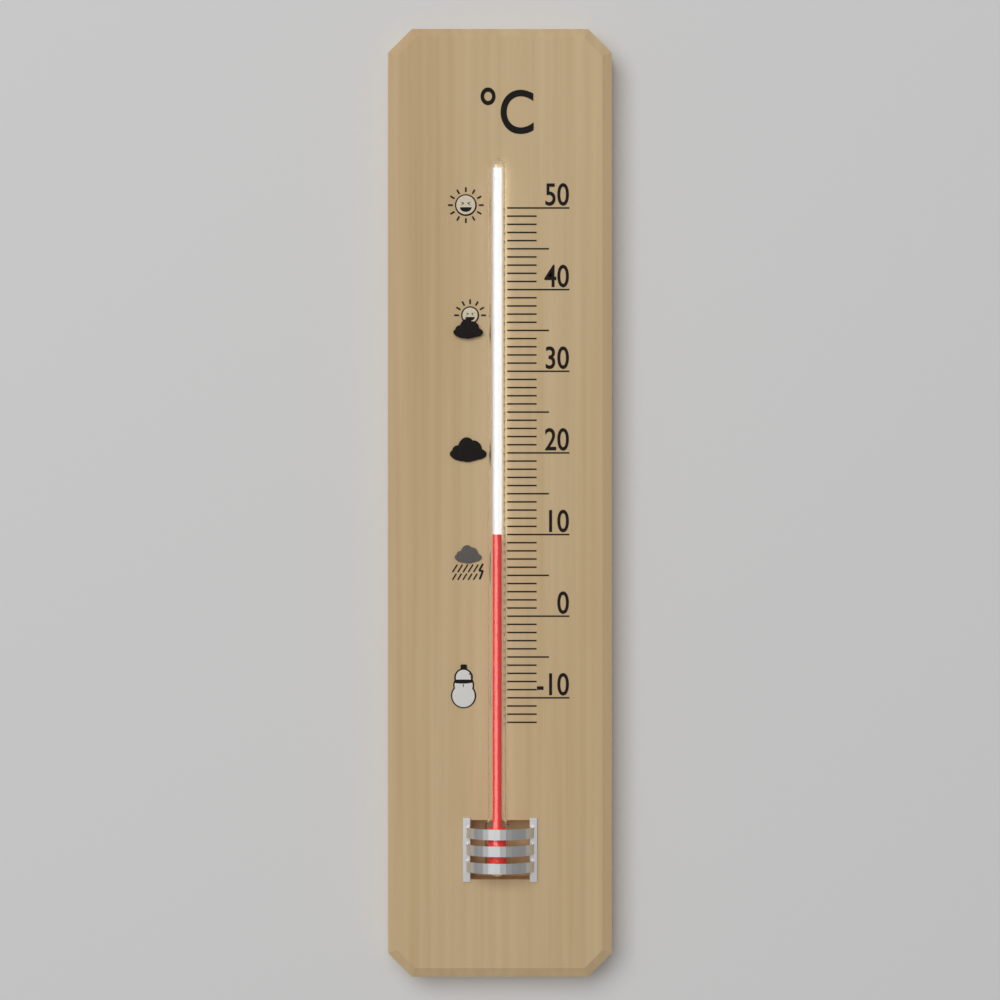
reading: 10 °C
